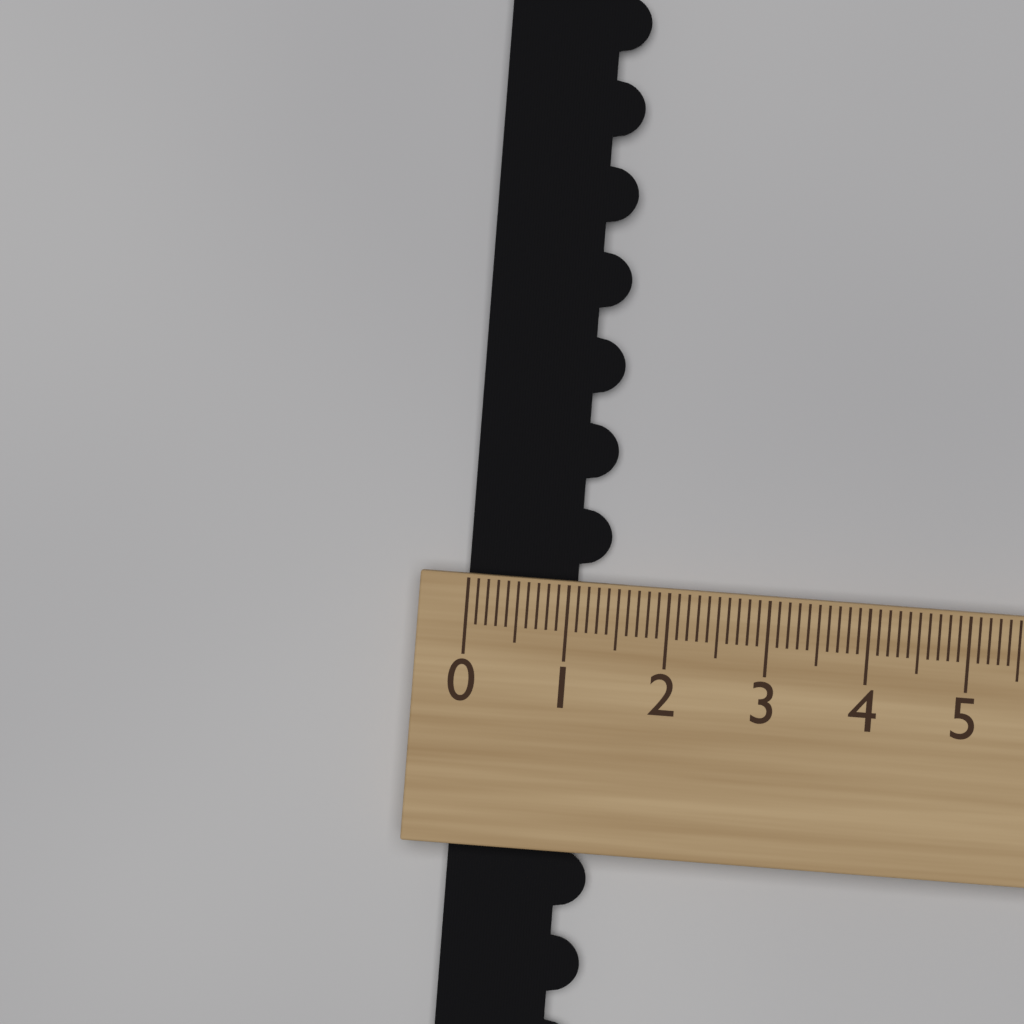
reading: 1.4 (no unit)
